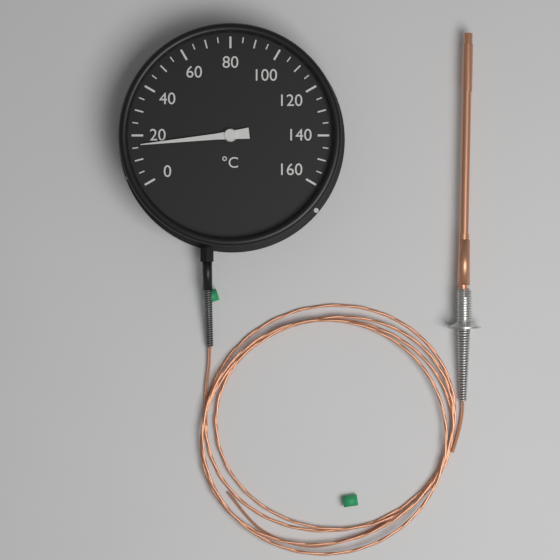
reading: 16 °C
